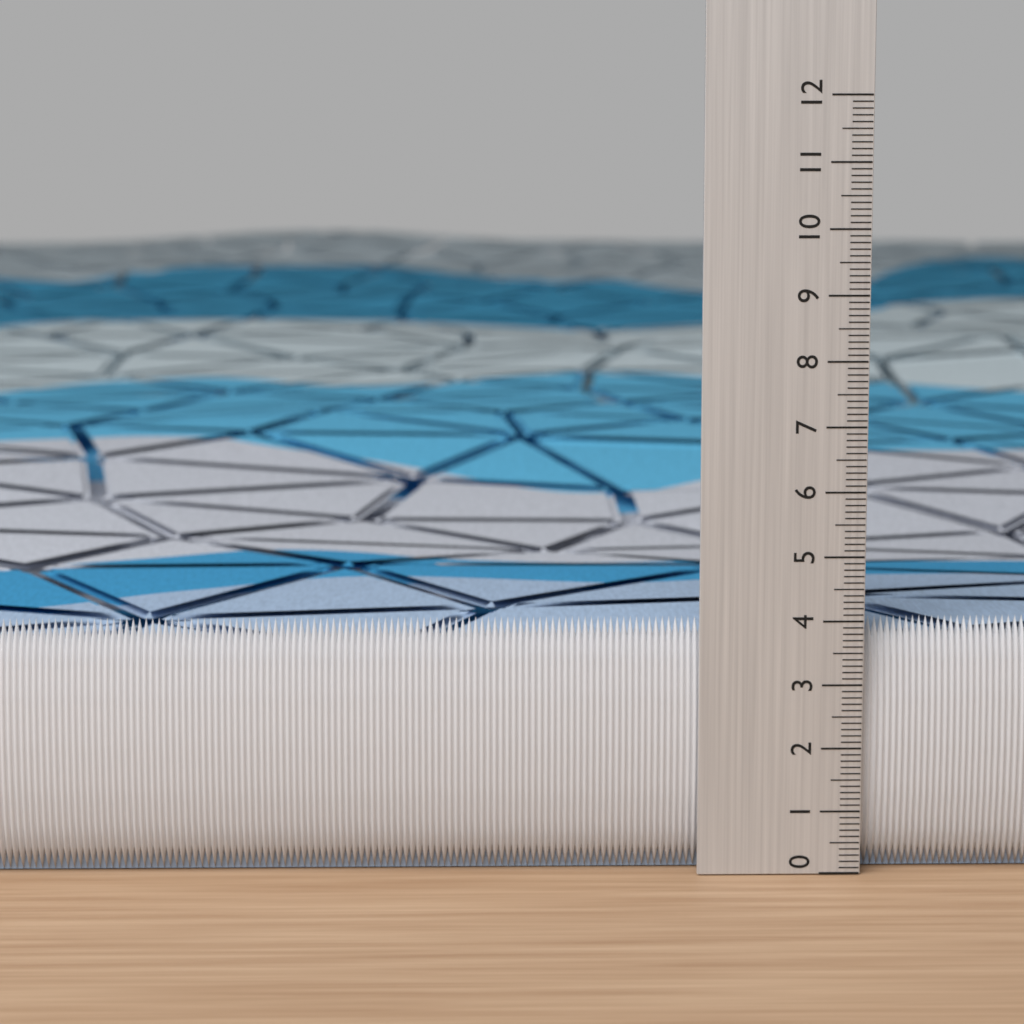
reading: 4.0 (no unit)
